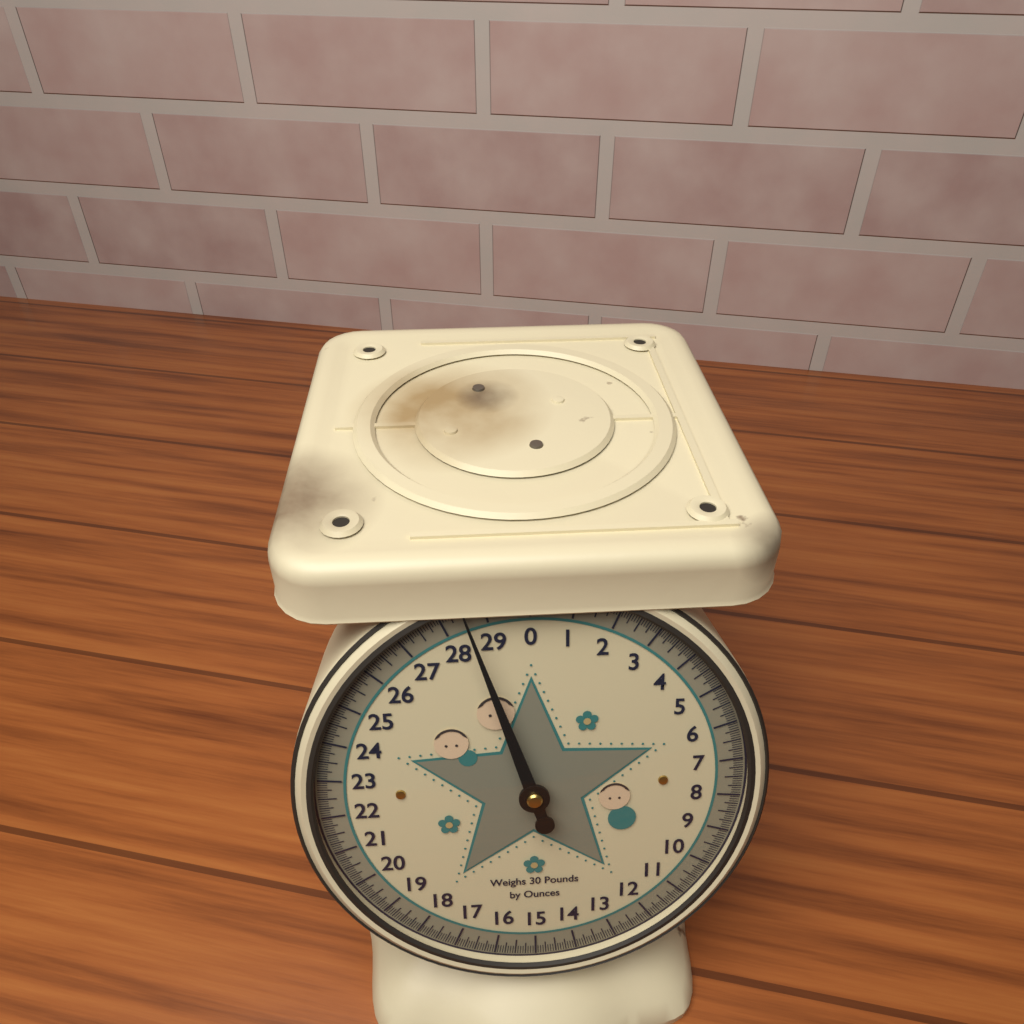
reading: 28.5625 lb
